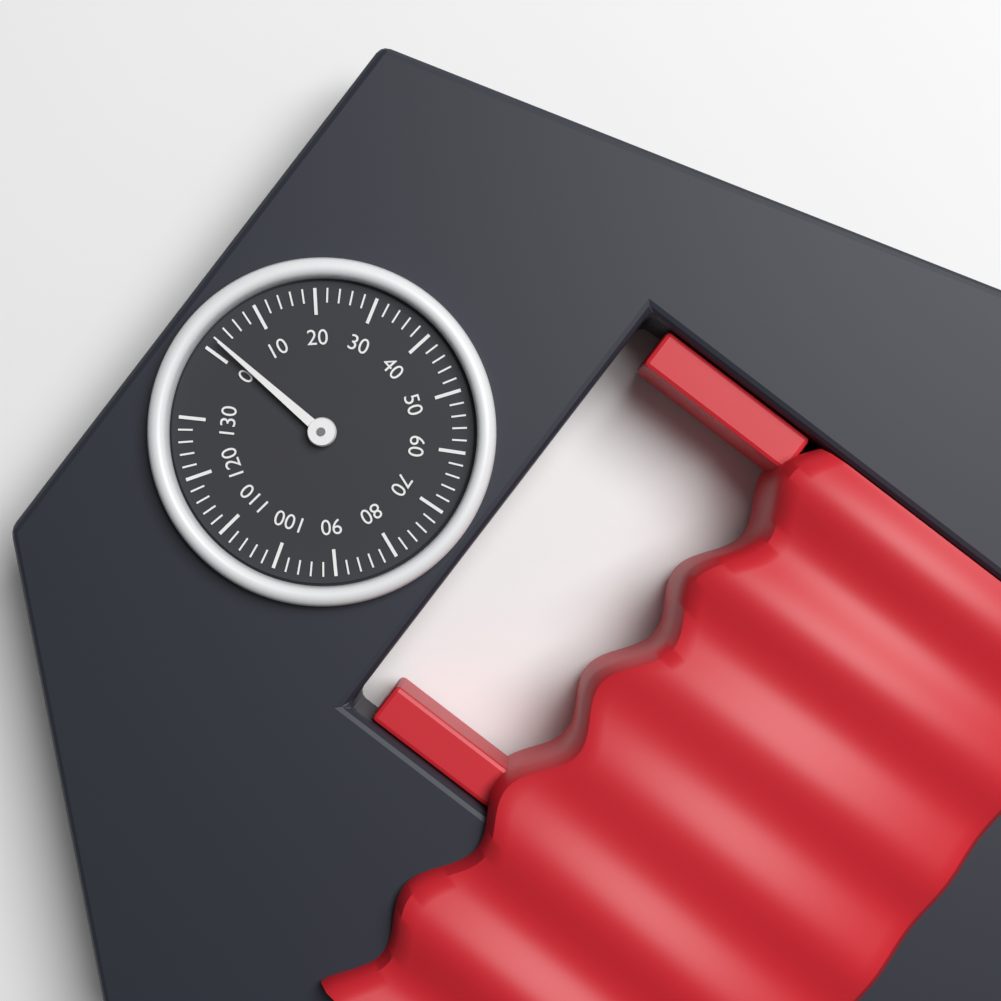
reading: 2 (no unit)
